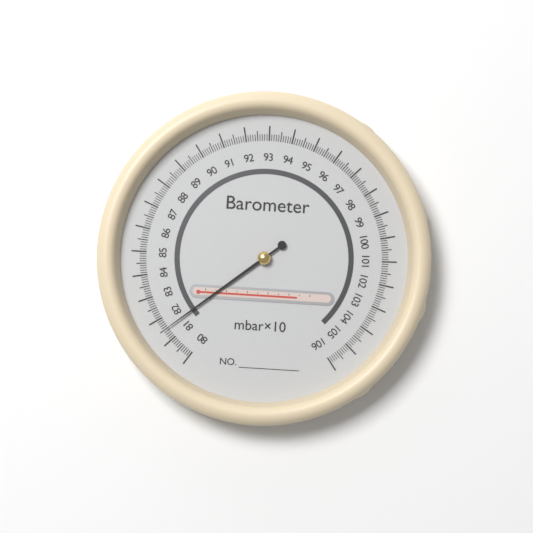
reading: 81.5 mbar×10
